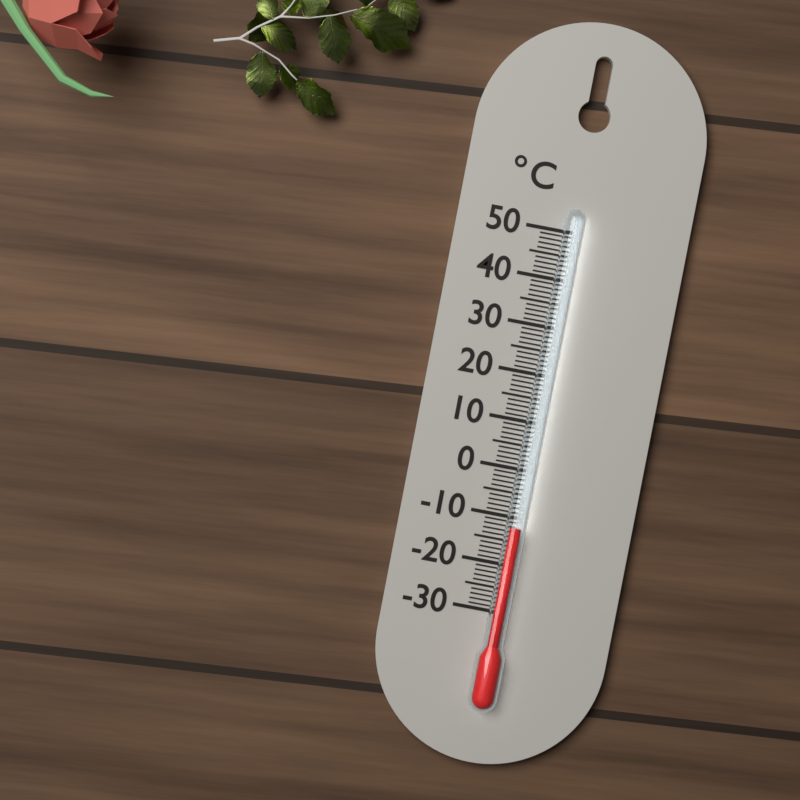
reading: -12 °C
